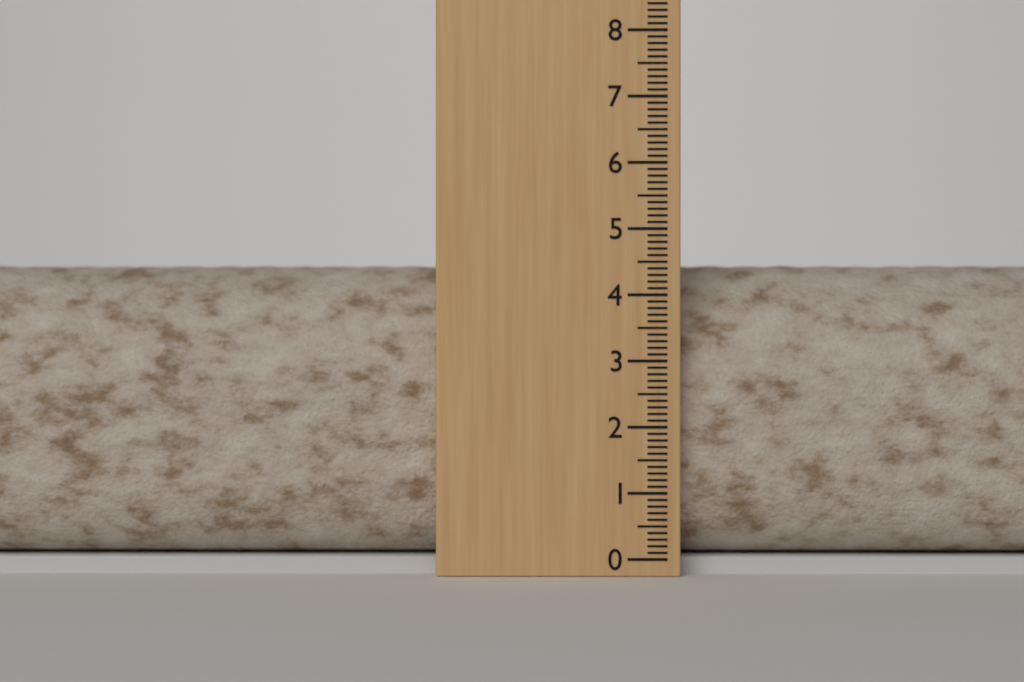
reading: 4.5 (no unit)
